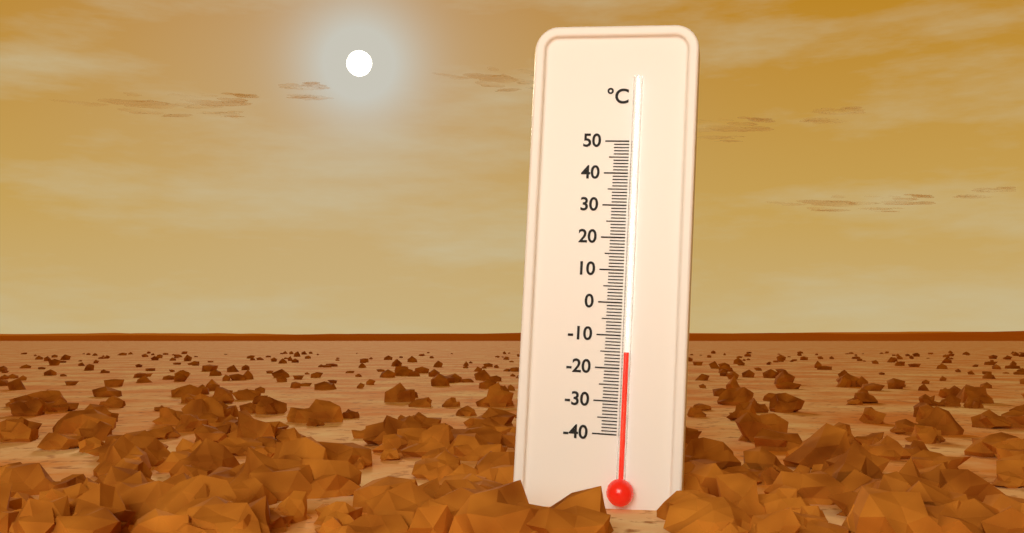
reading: -15 °C
